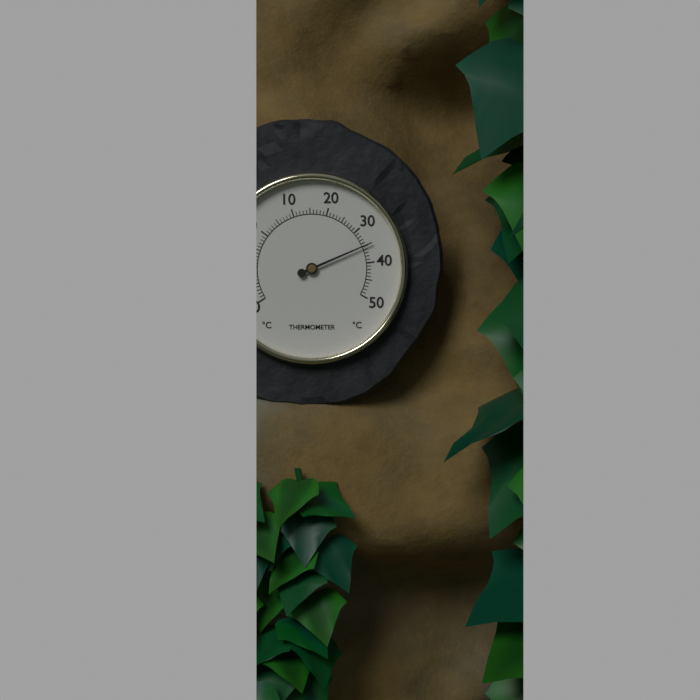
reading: 35 °C
